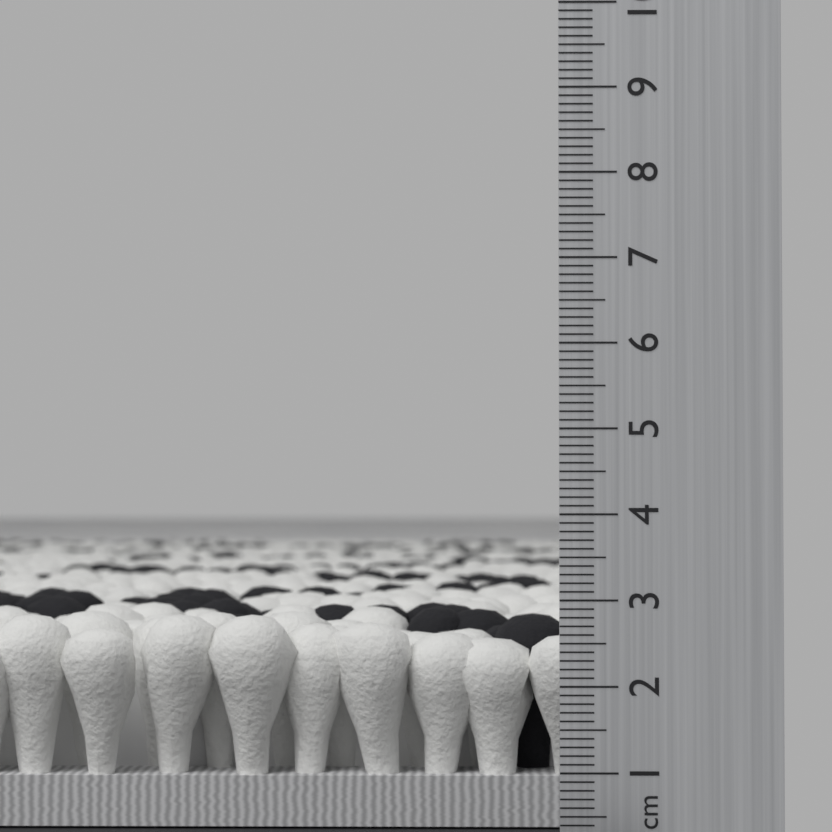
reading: 2.7 cm
